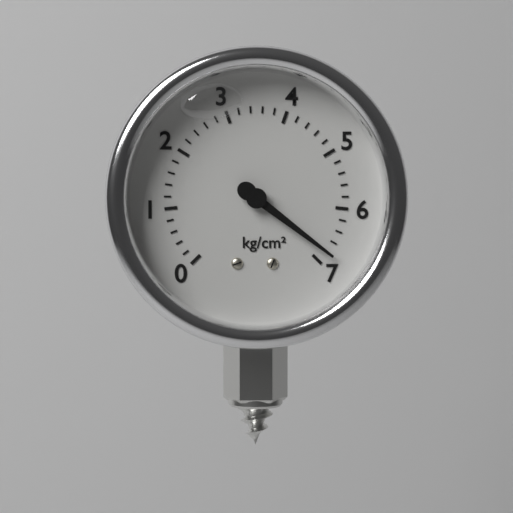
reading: 6.8 kg/cm²
